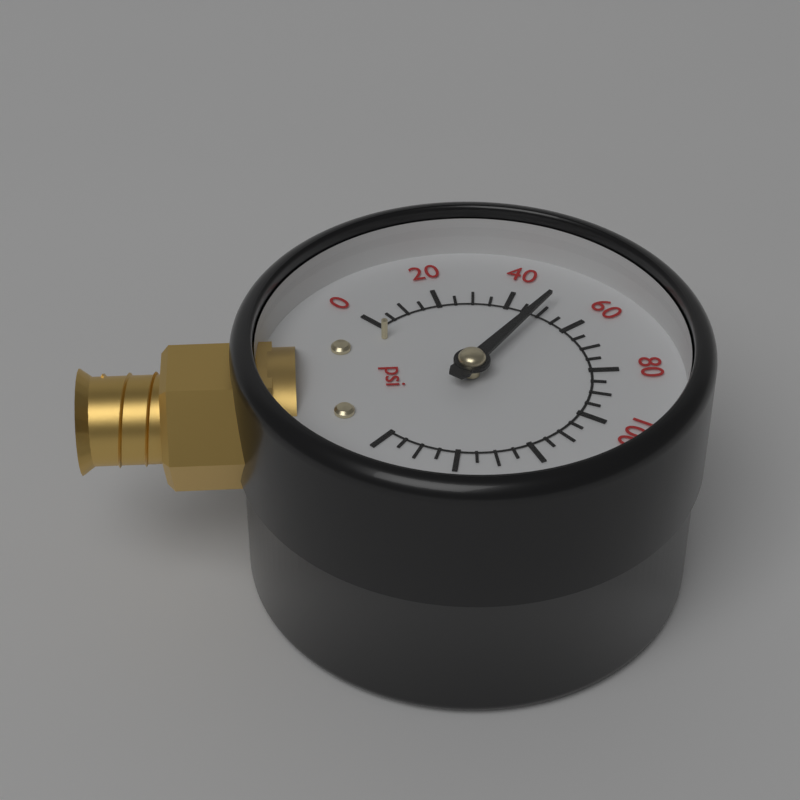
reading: 50 psi
